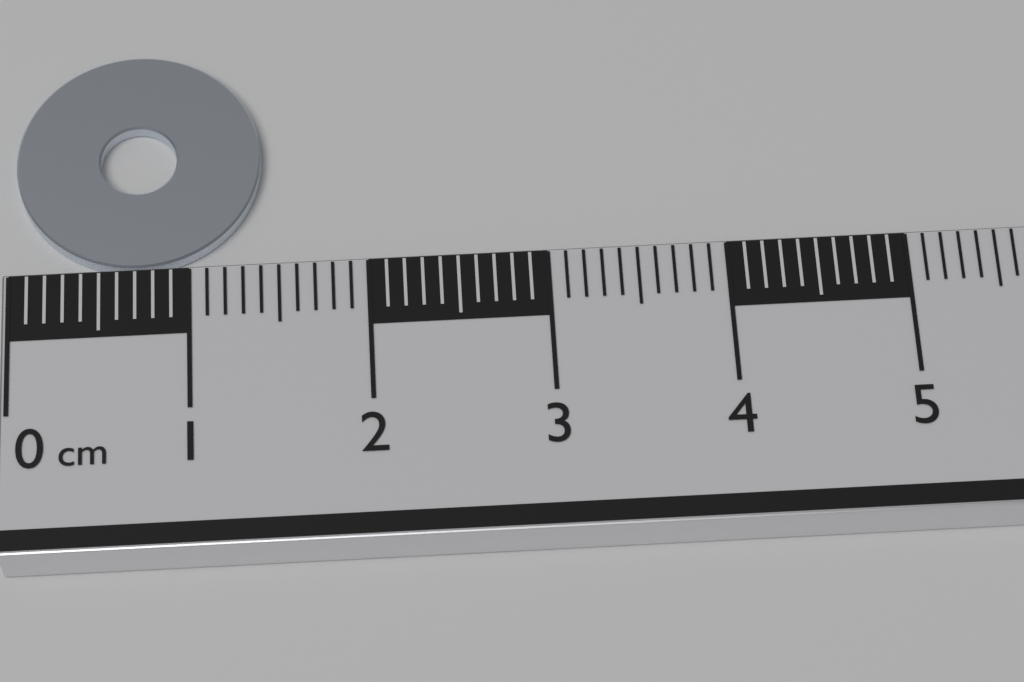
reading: 1.4 cm
